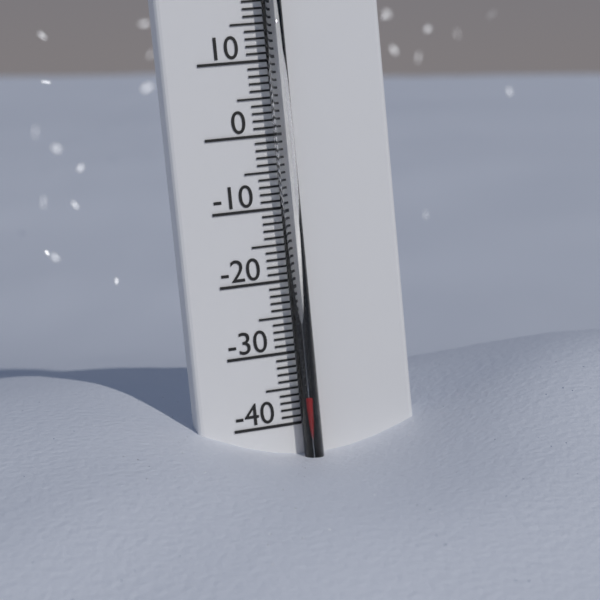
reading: -36 °C
